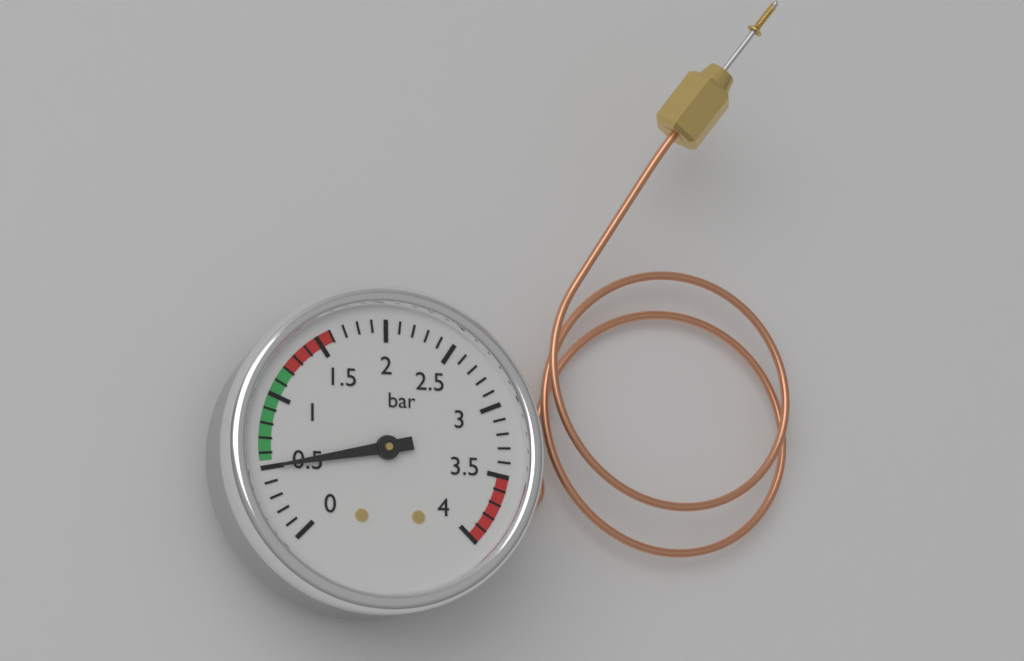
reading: 0.5 bar
